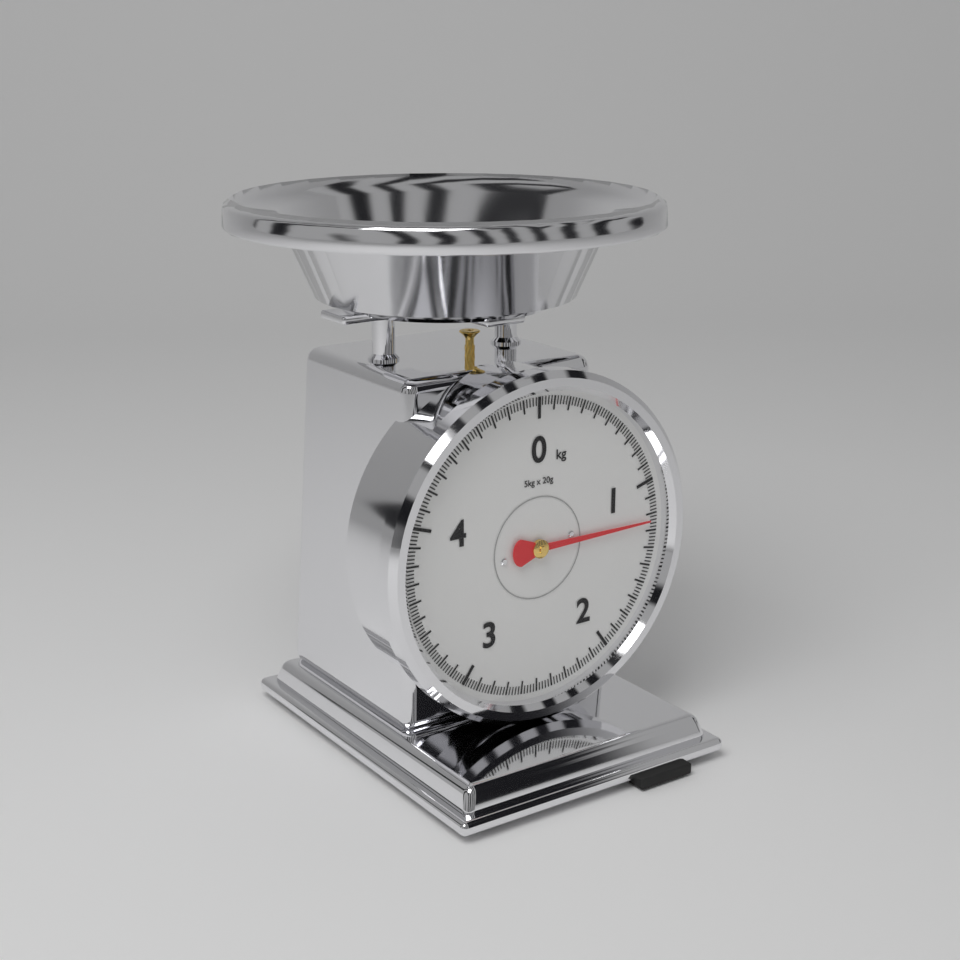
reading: 1.24 kg
